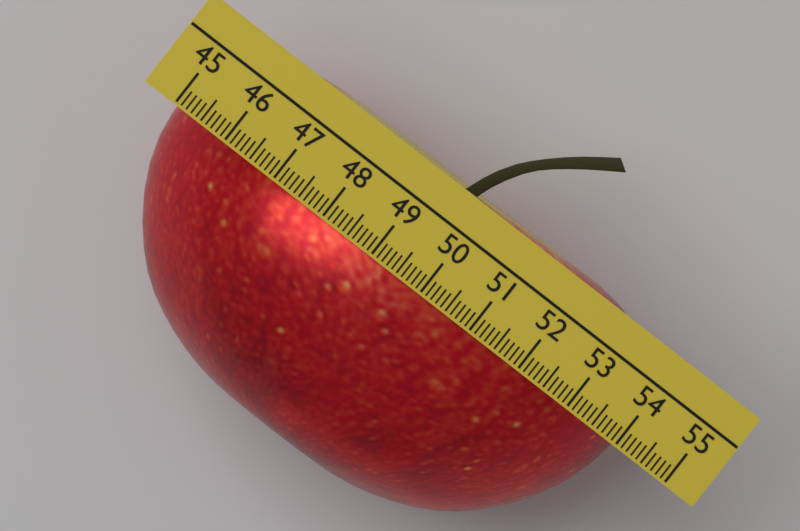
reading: 54.1 (no unit)
